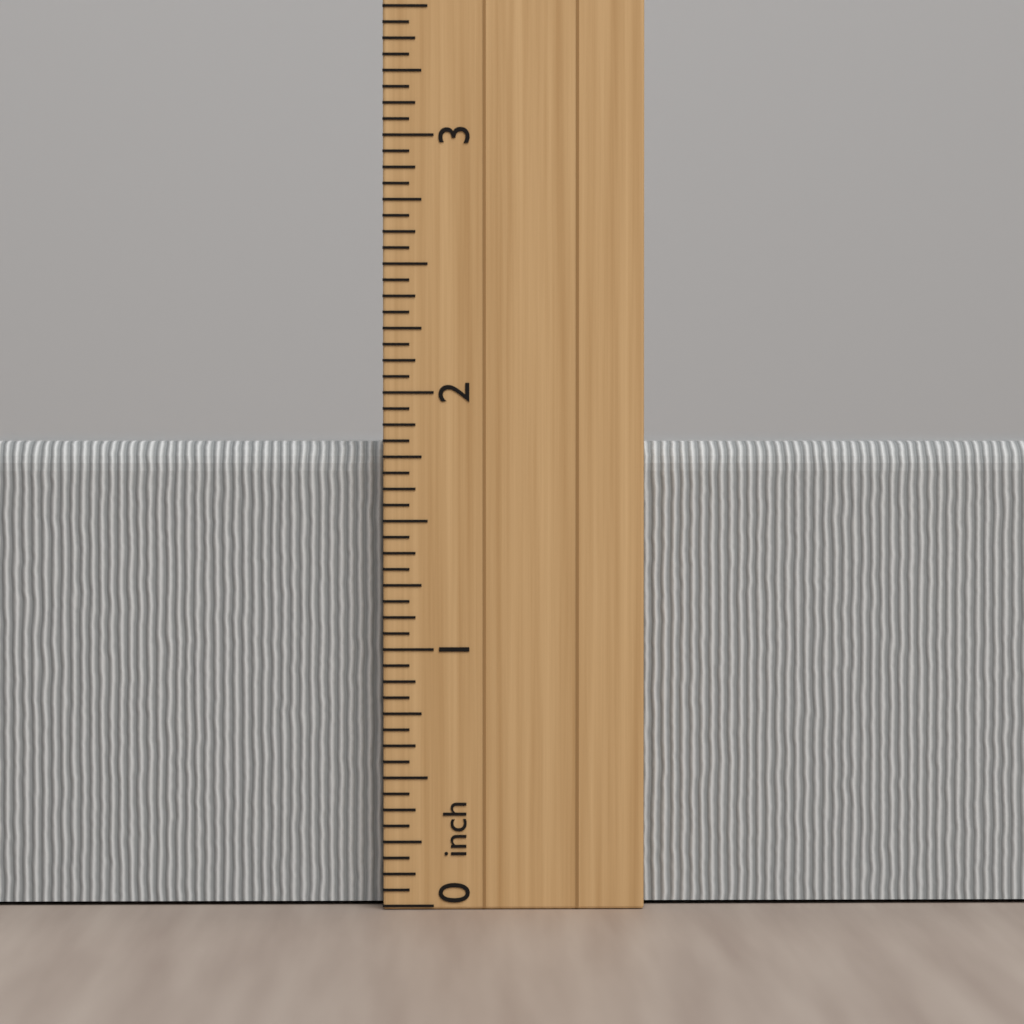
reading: 1.8125 inch
